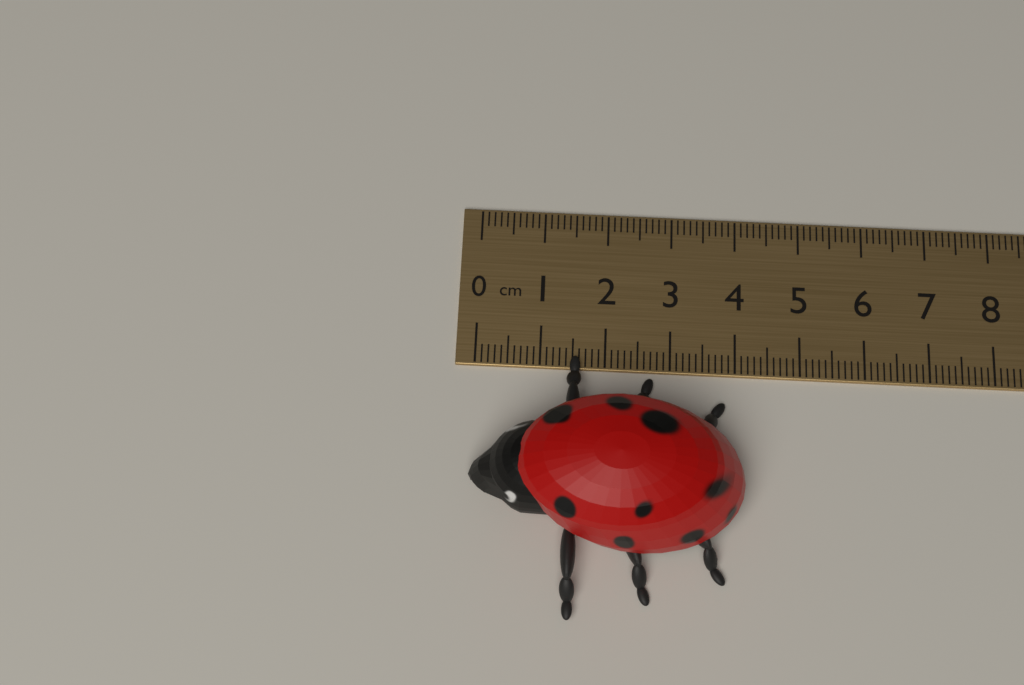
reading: 4.1 cm
